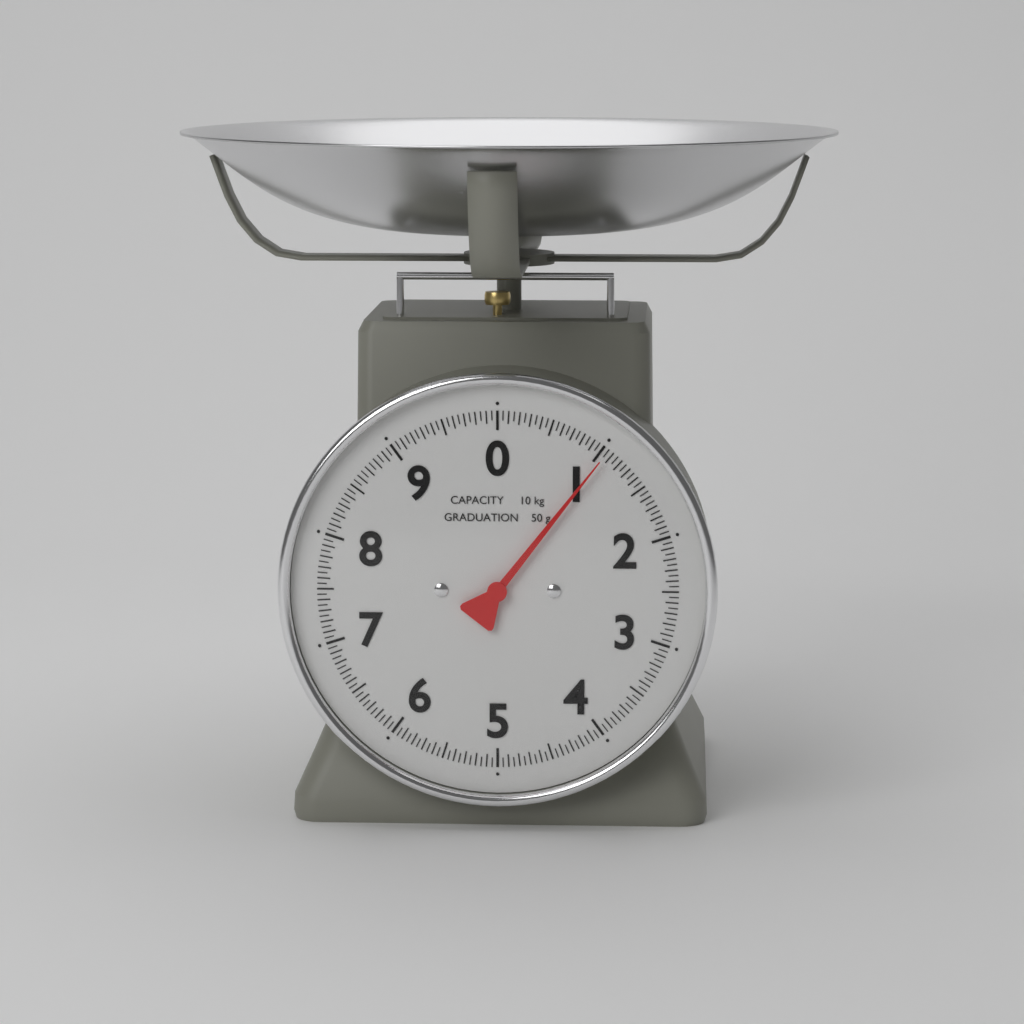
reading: 1.05 kg
